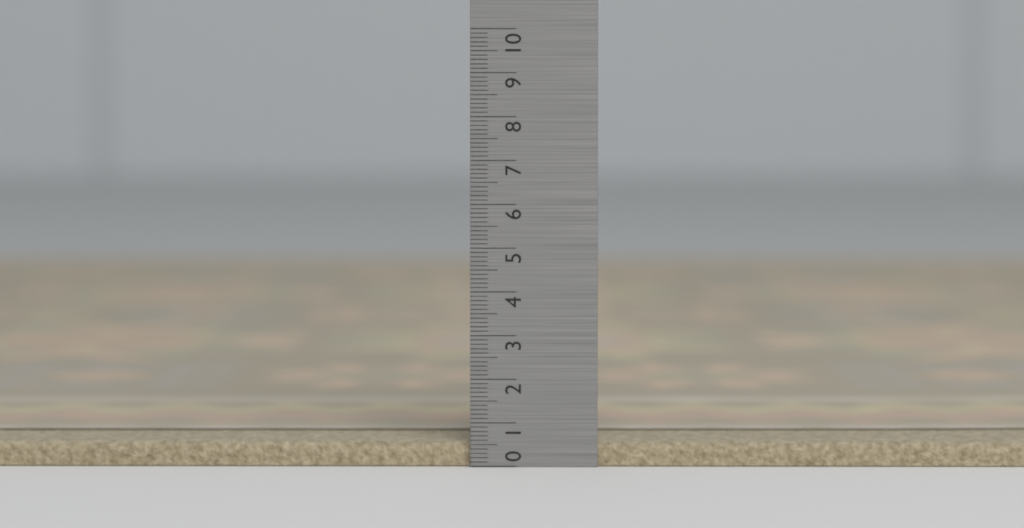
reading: 0.6 (no unit)
